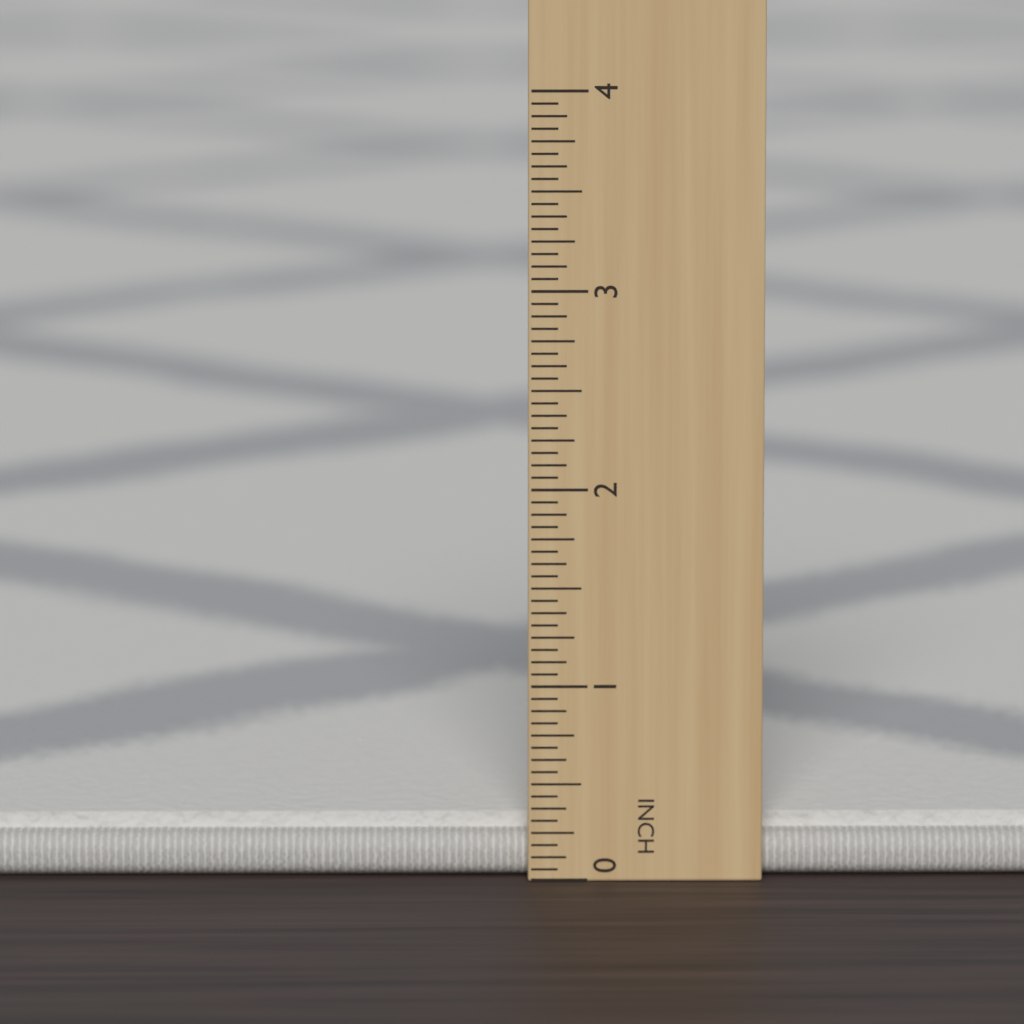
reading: 0.3125 in
